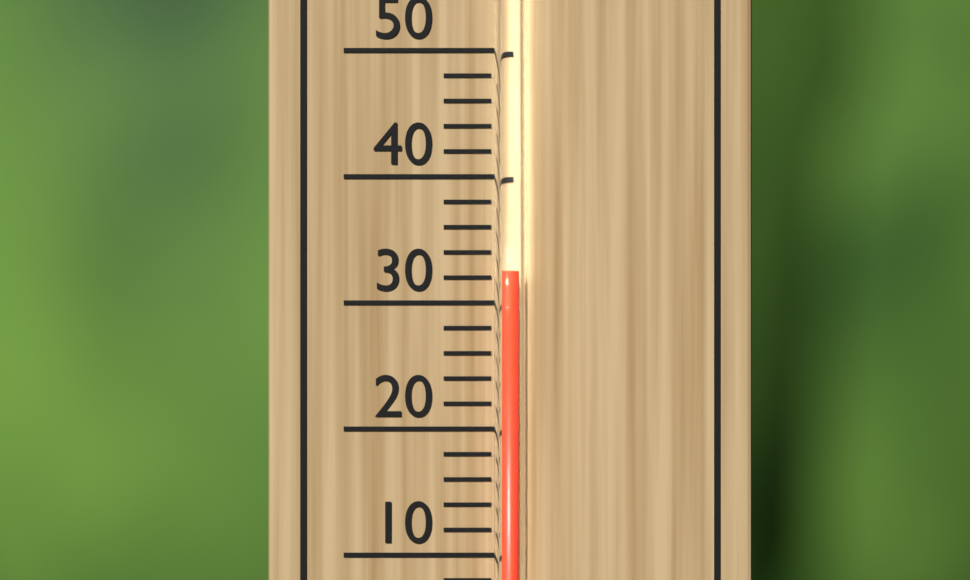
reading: 32.5 (no unit)
